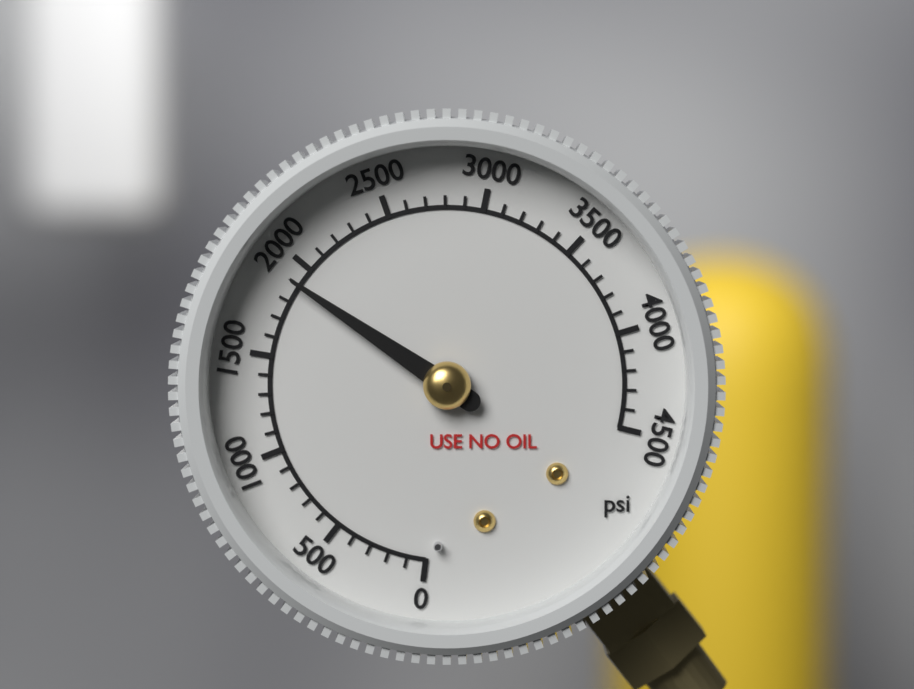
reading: 1900 psi
